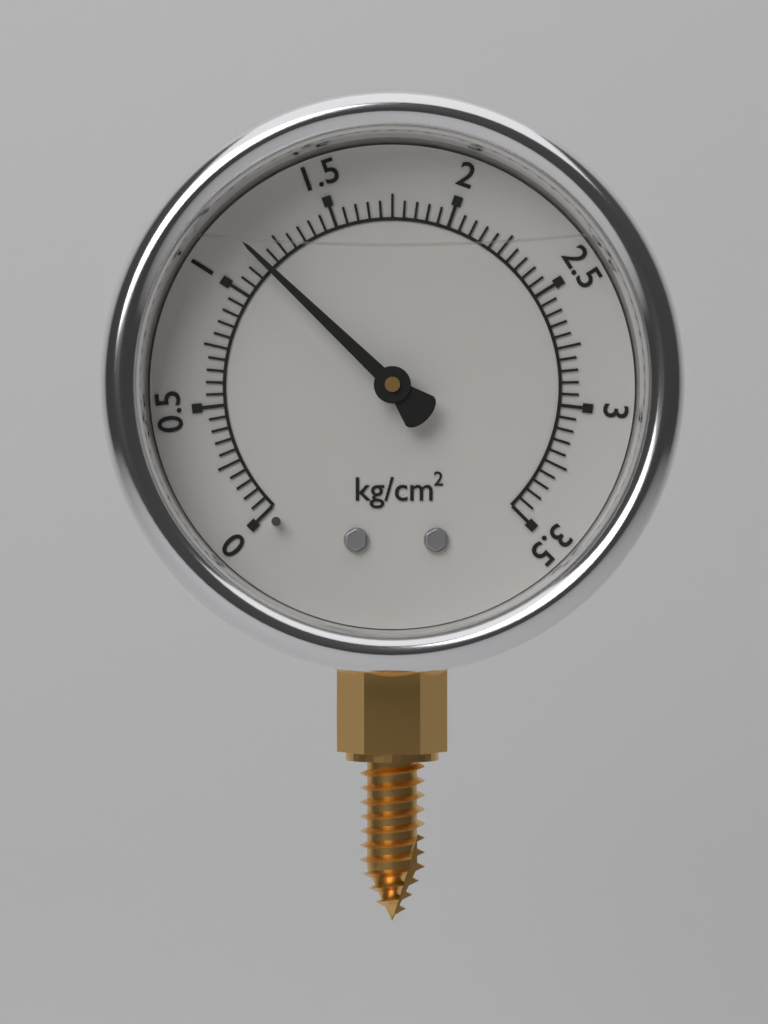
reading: 1.15 kg/cm²
